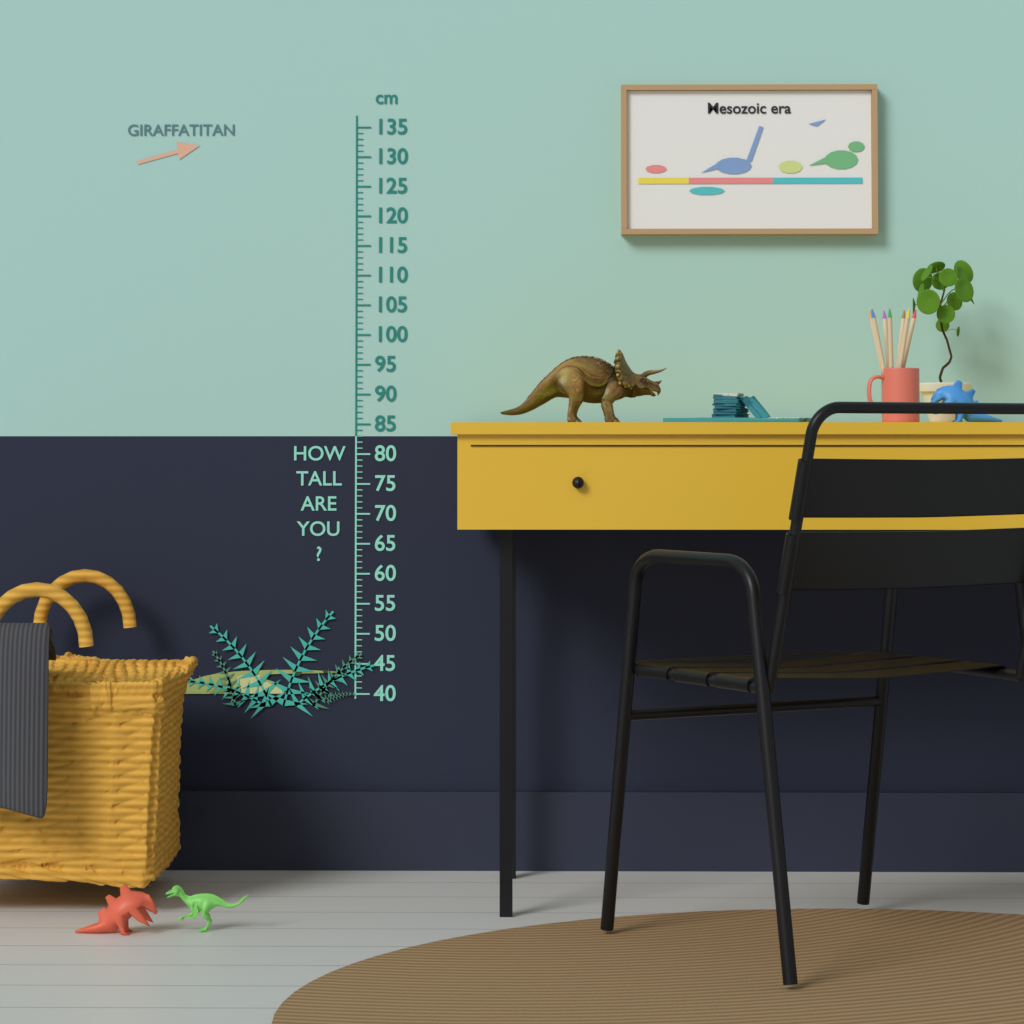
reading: 44 cm
